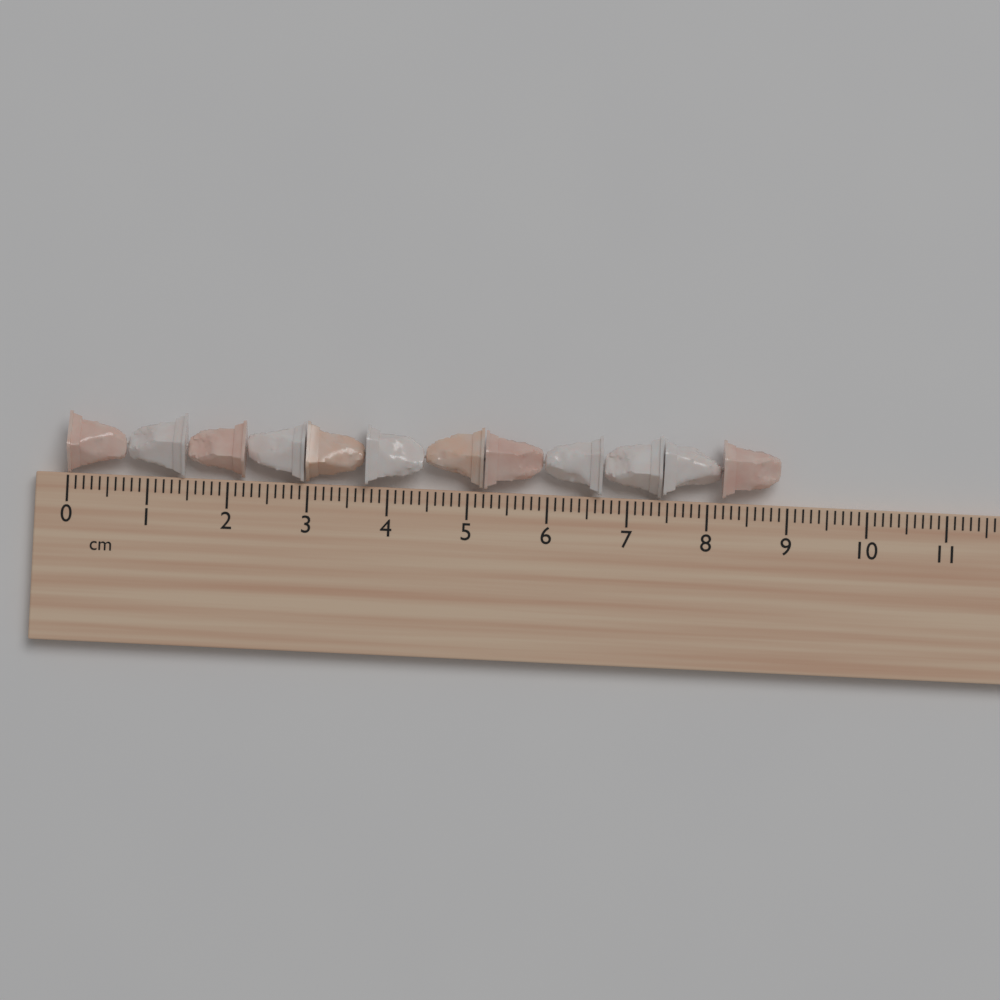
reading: 8.9 cm
